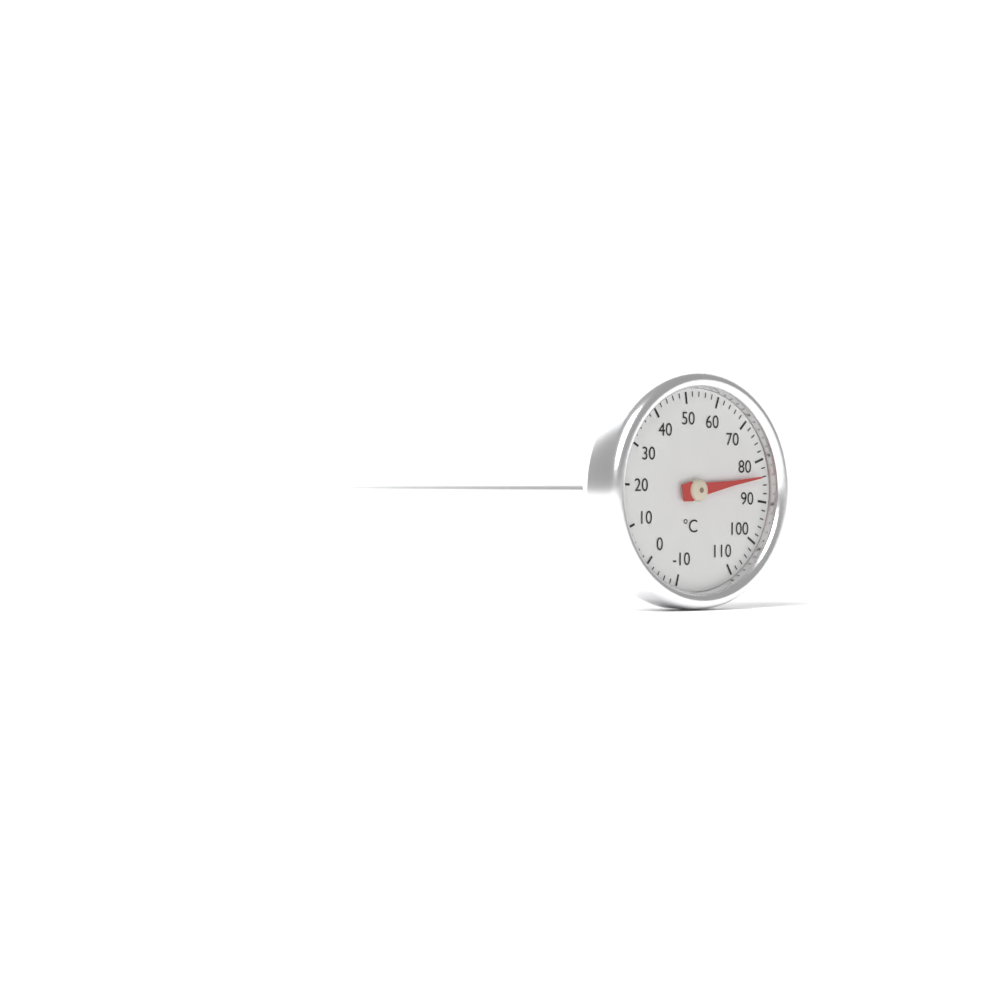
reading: 84 °C
